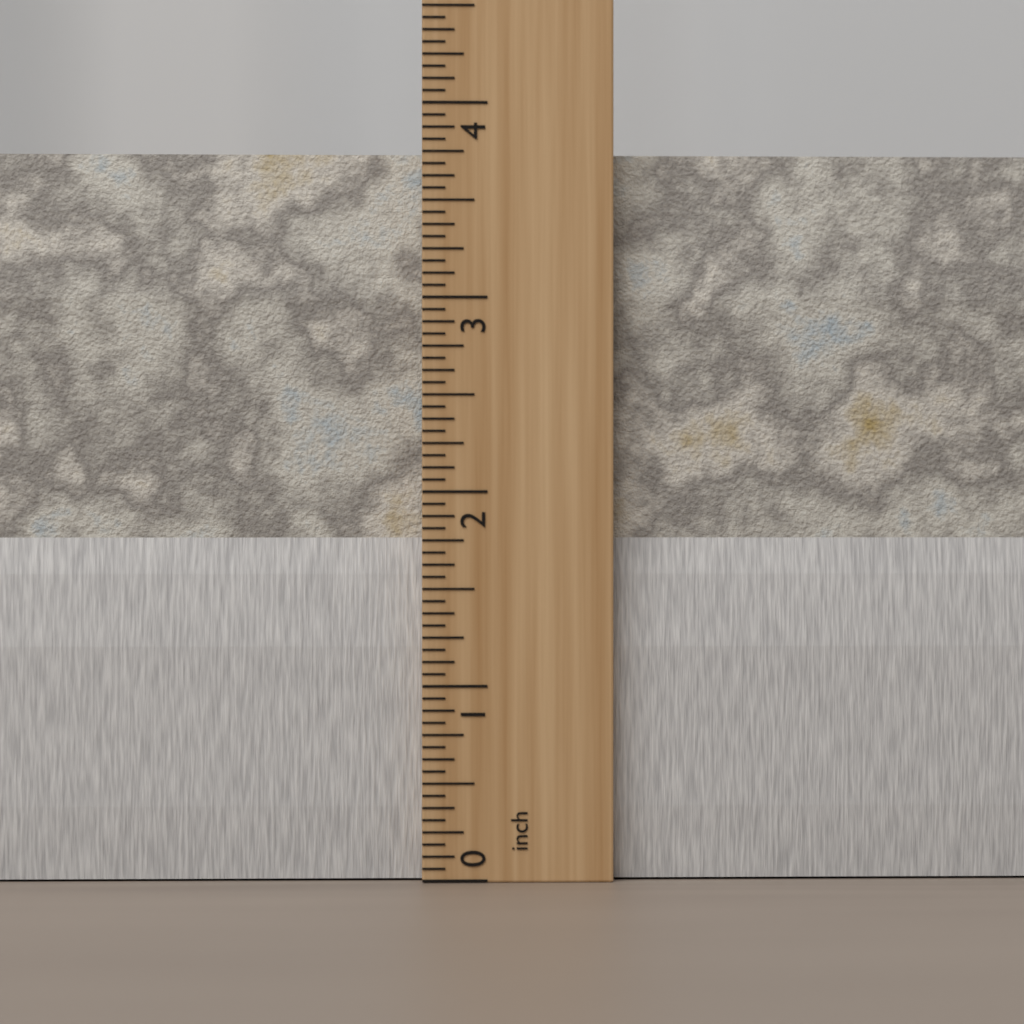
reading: 3.7500 inch
